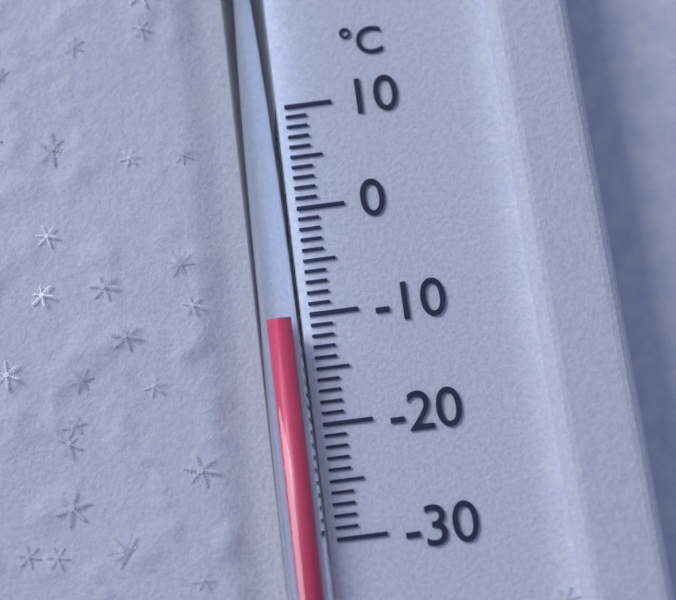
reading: -11 °C
